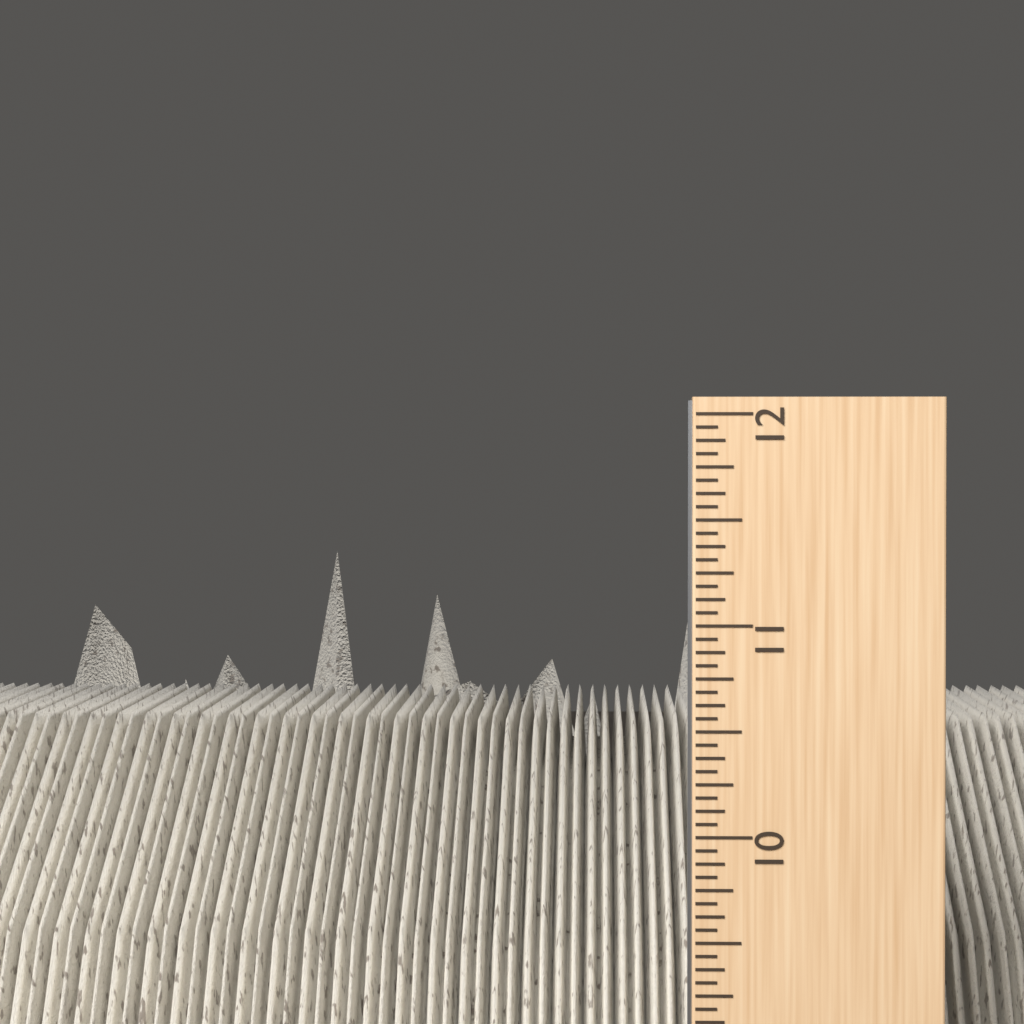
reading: 11.0000 inch
